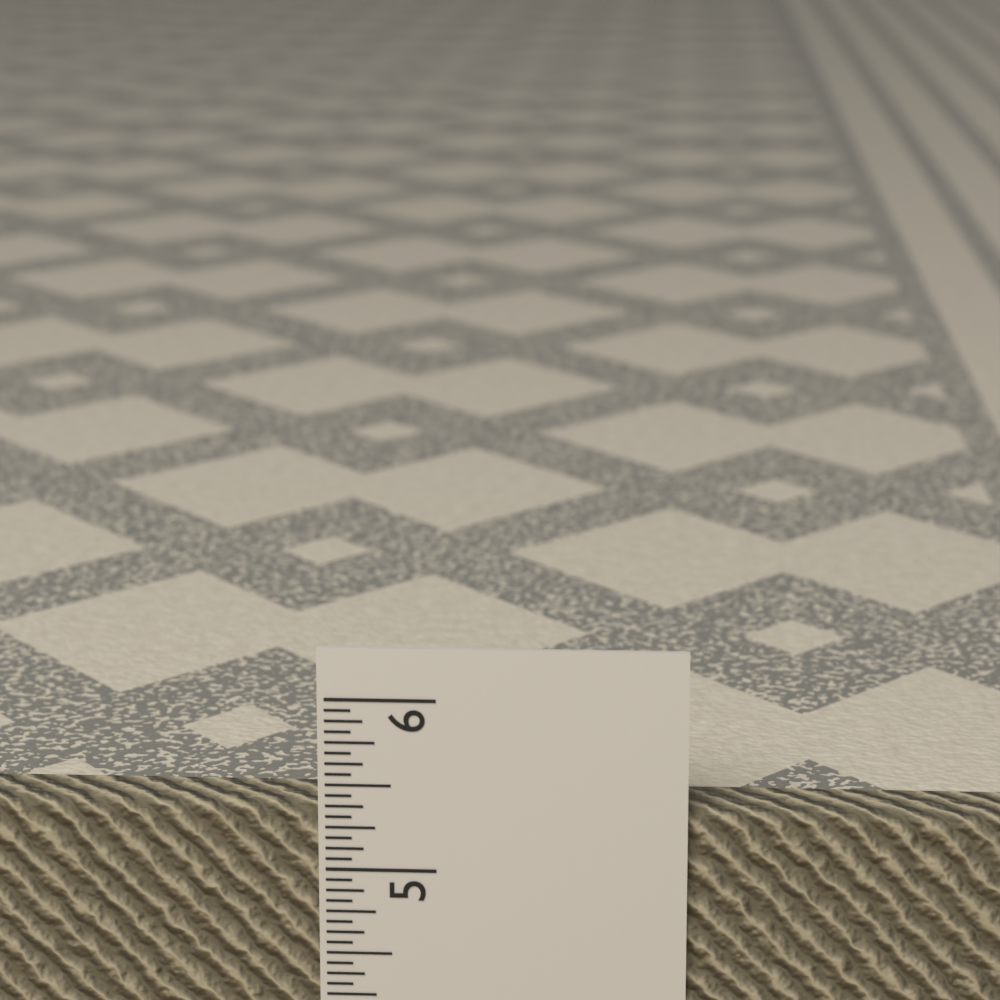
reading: 5.3750 in
